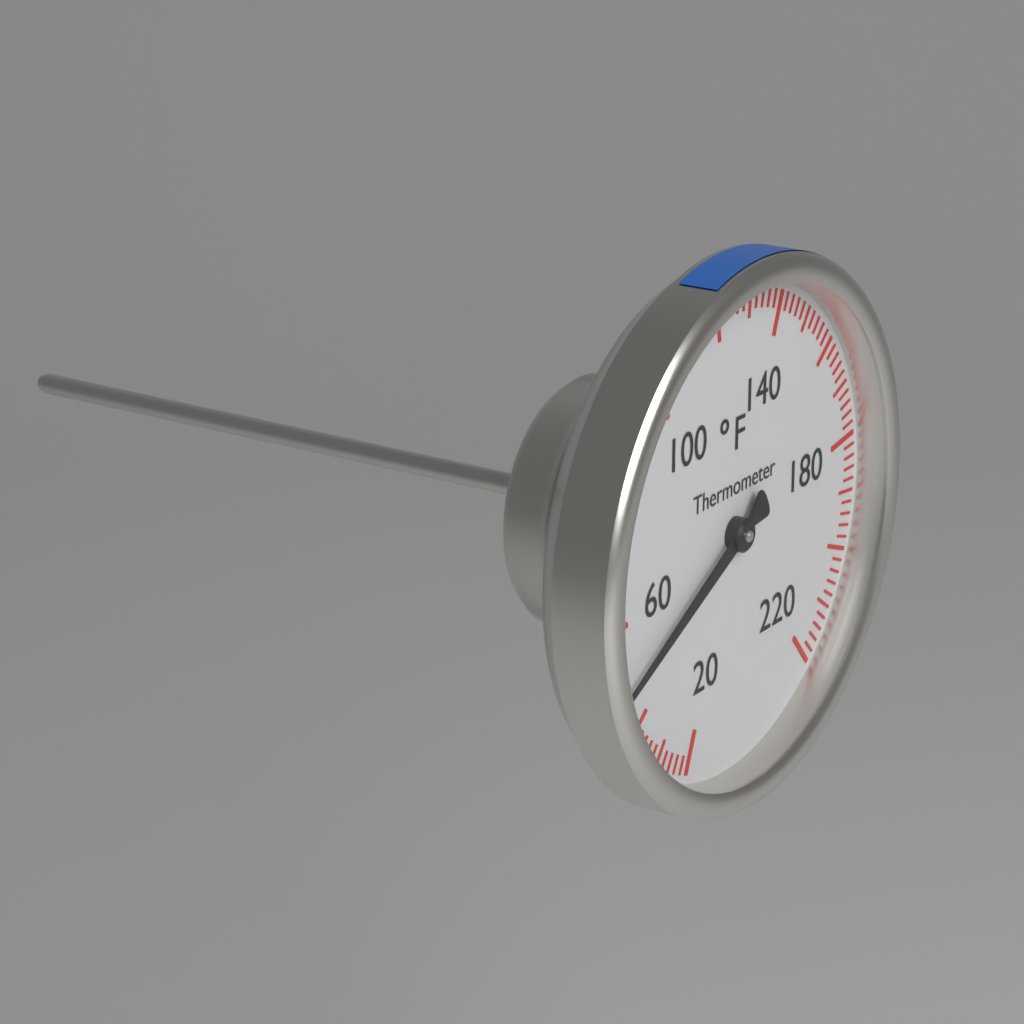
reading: 48 °F
